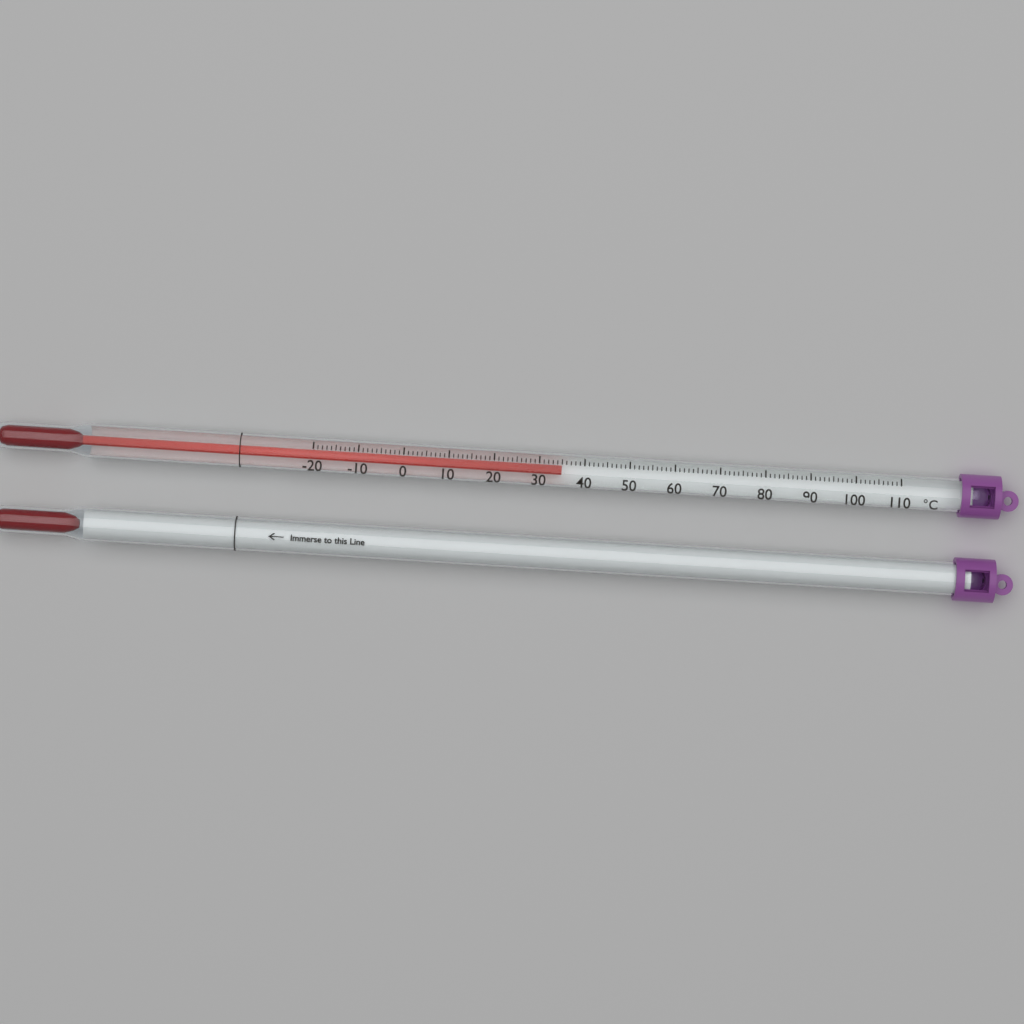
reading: 35 °C
